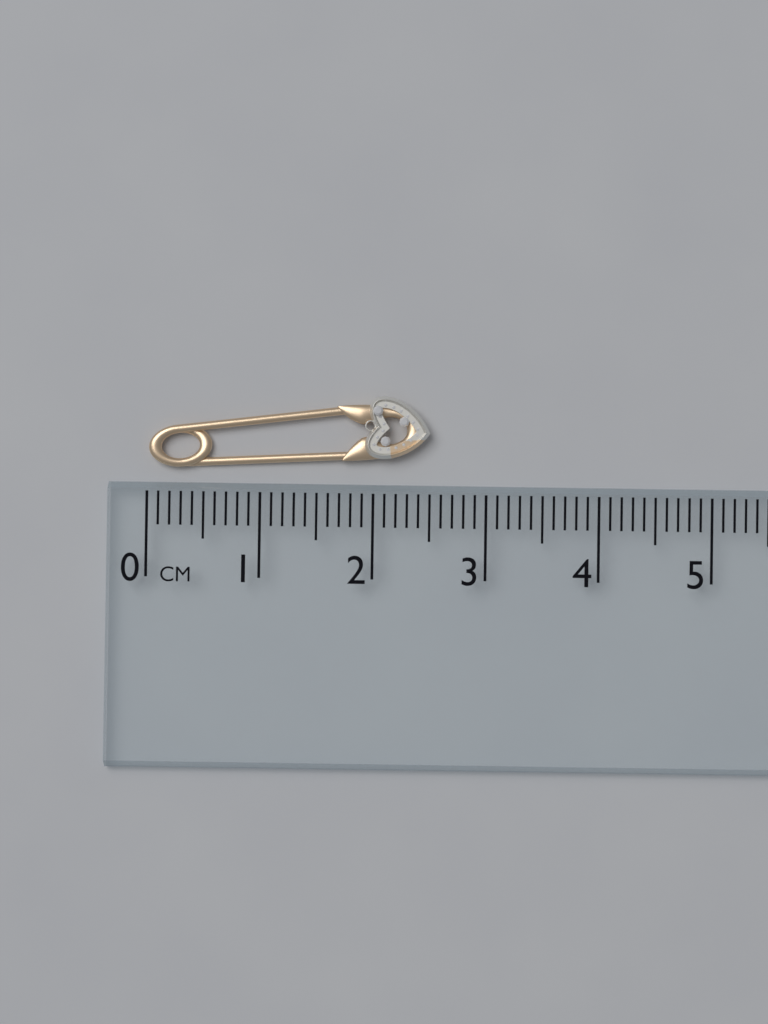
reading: 2.5 cm
